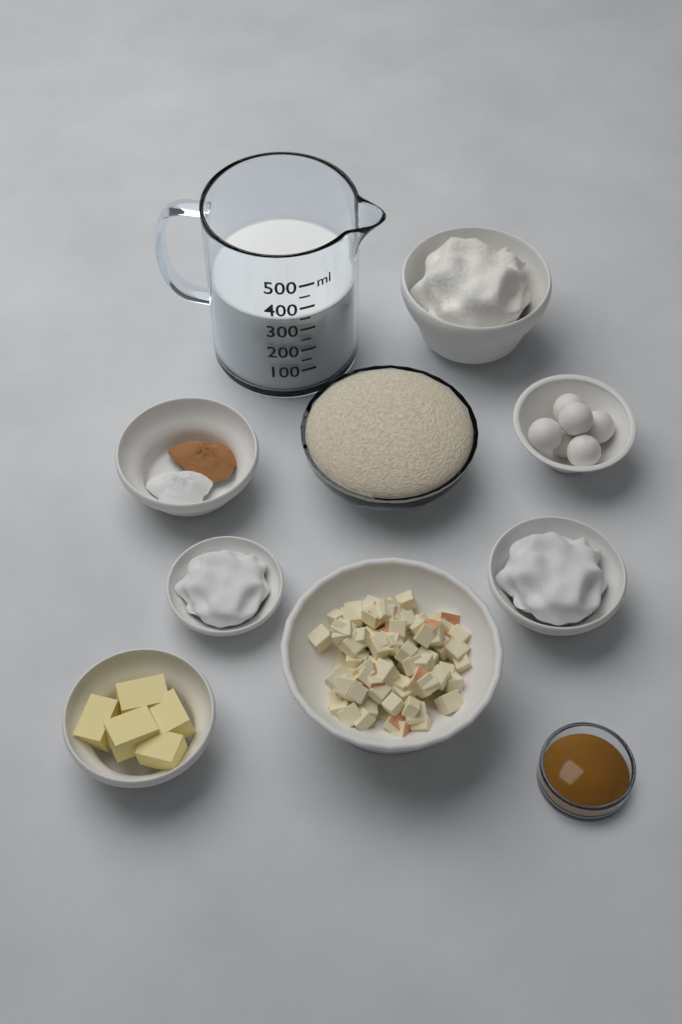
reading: 350 ml
